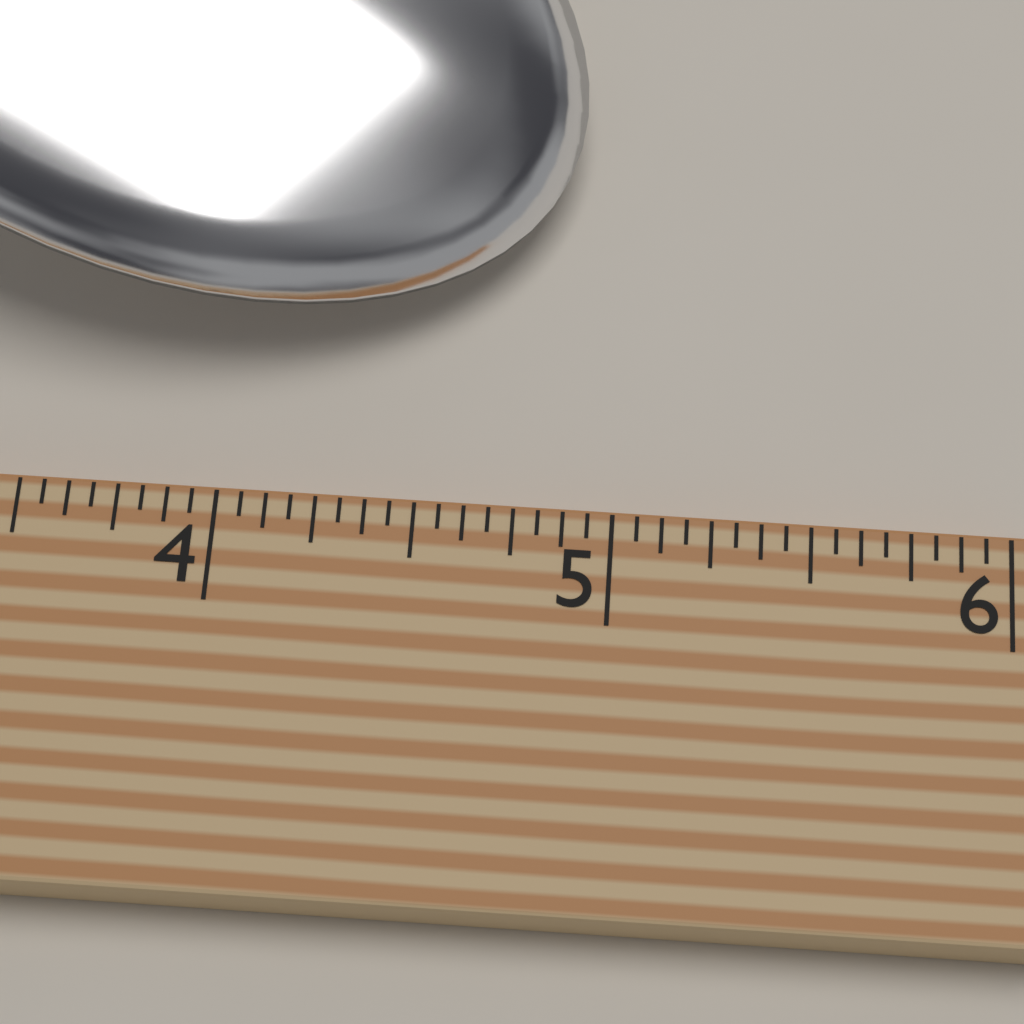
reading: 4.8750 (no unit)
